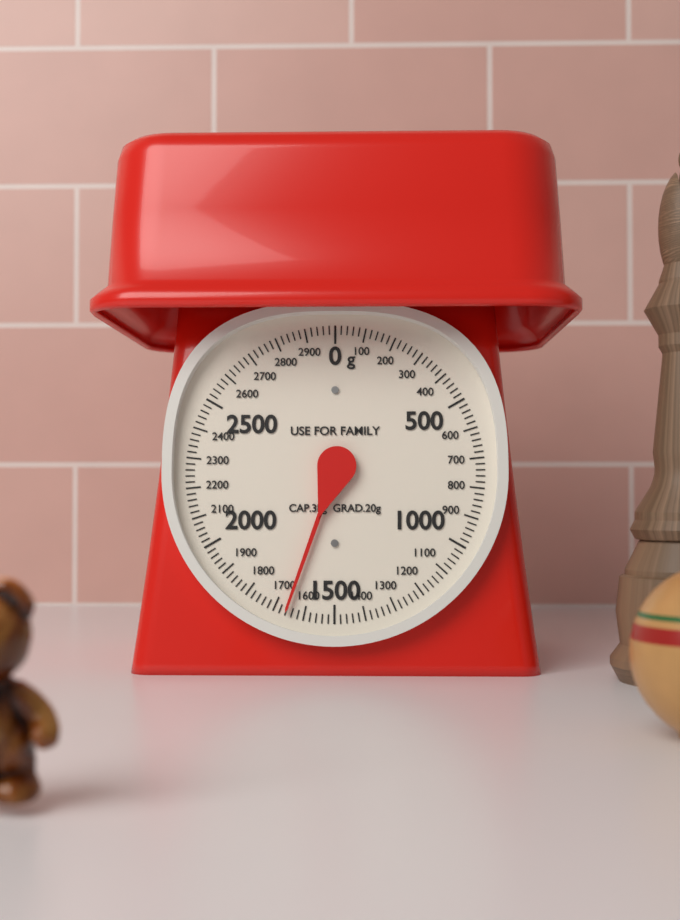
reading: 1660 g
